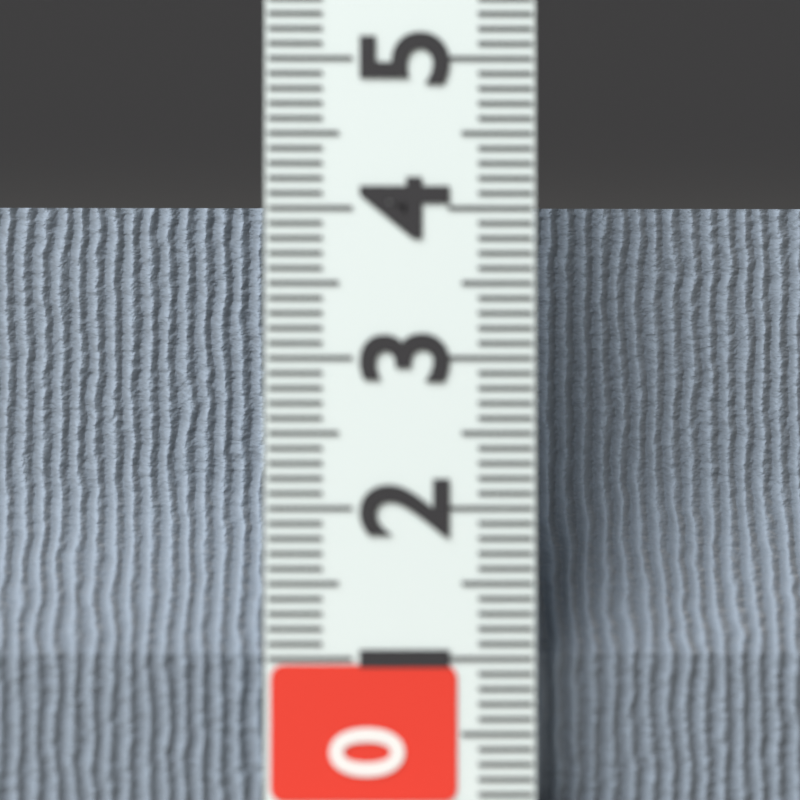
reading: 4.1 (no unit)
